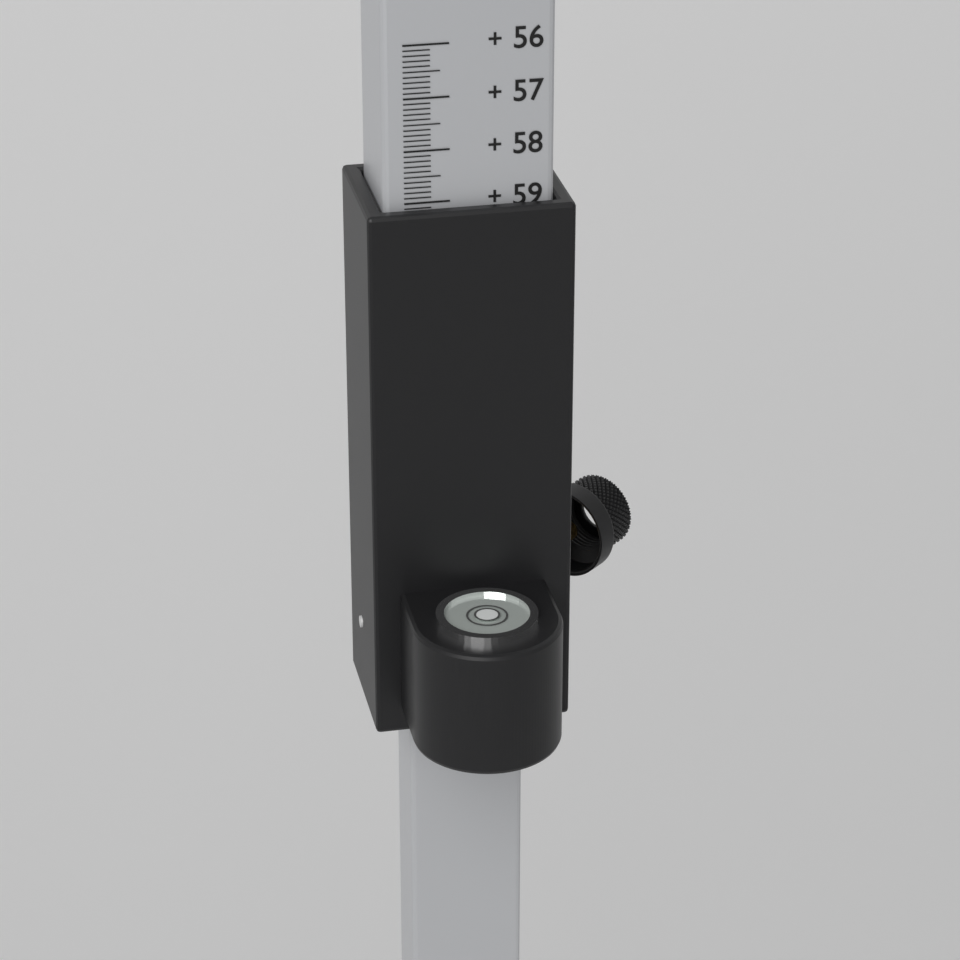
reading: 59.1 (no unit)
